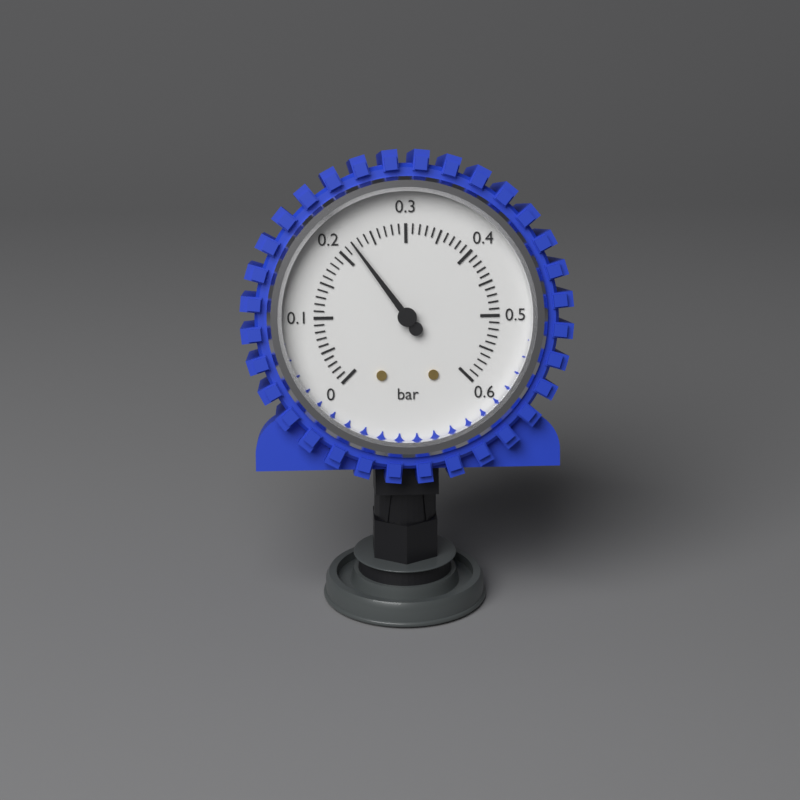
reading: 0.22 bar
